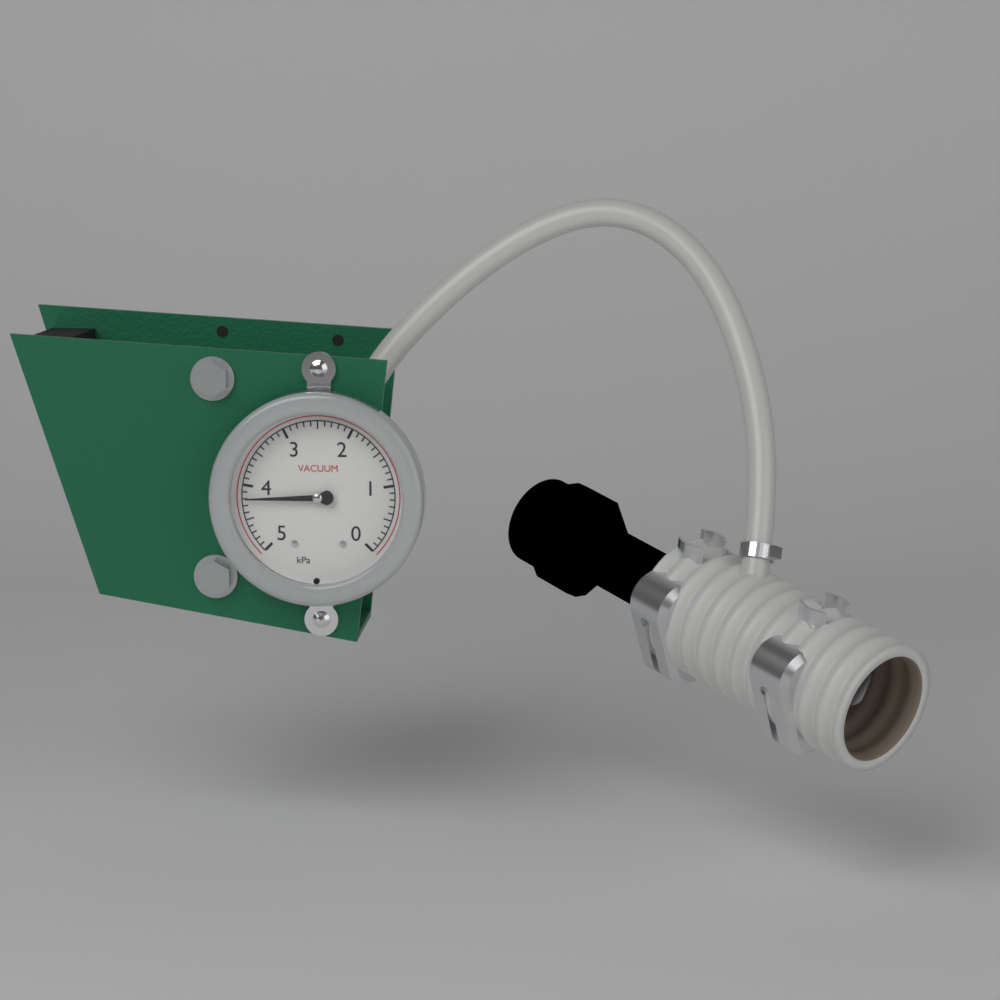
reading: 4.2 kPa
